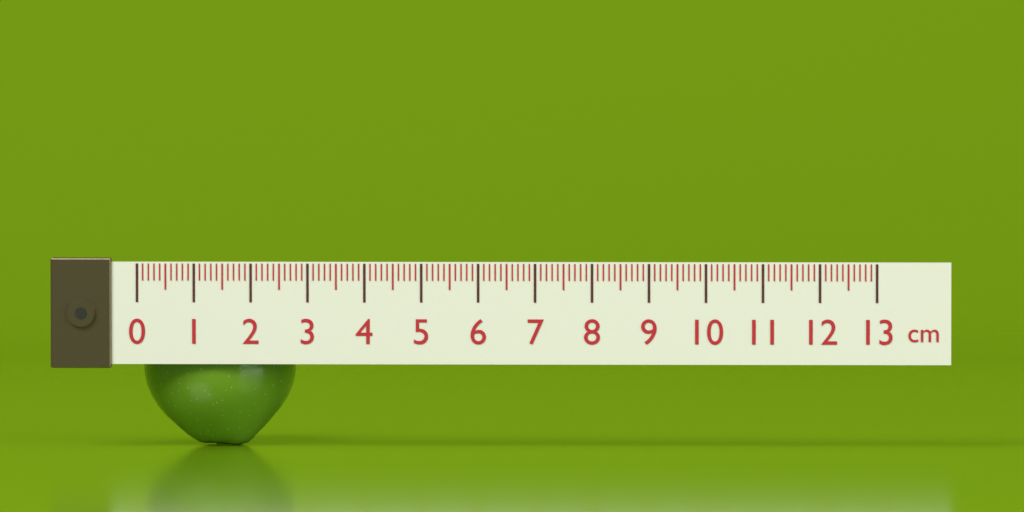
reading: 2.7 cm
